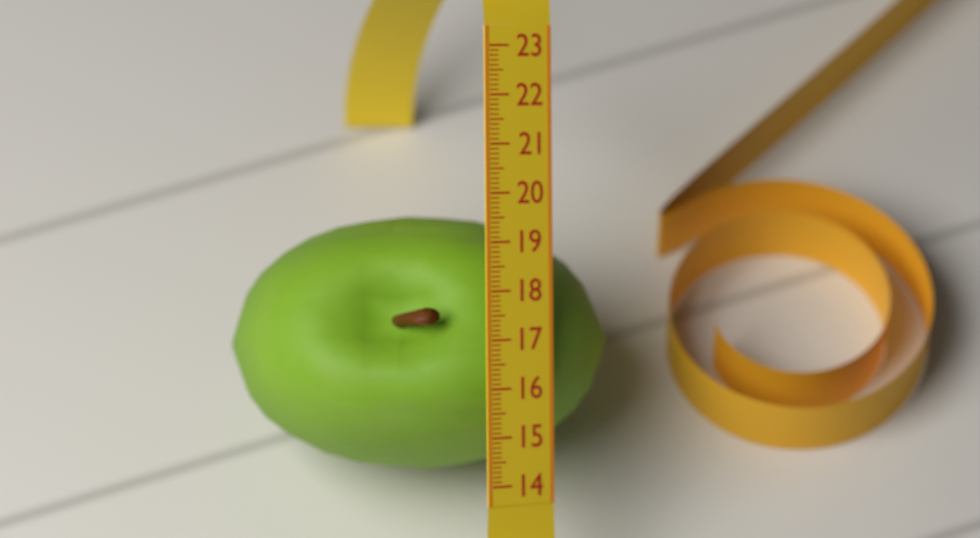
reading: 19.4 (no unit)
